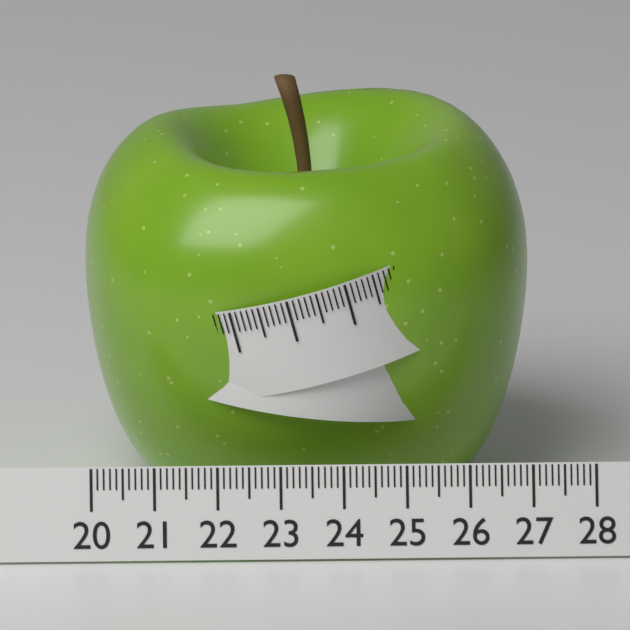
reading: 27.1 (no unit)
